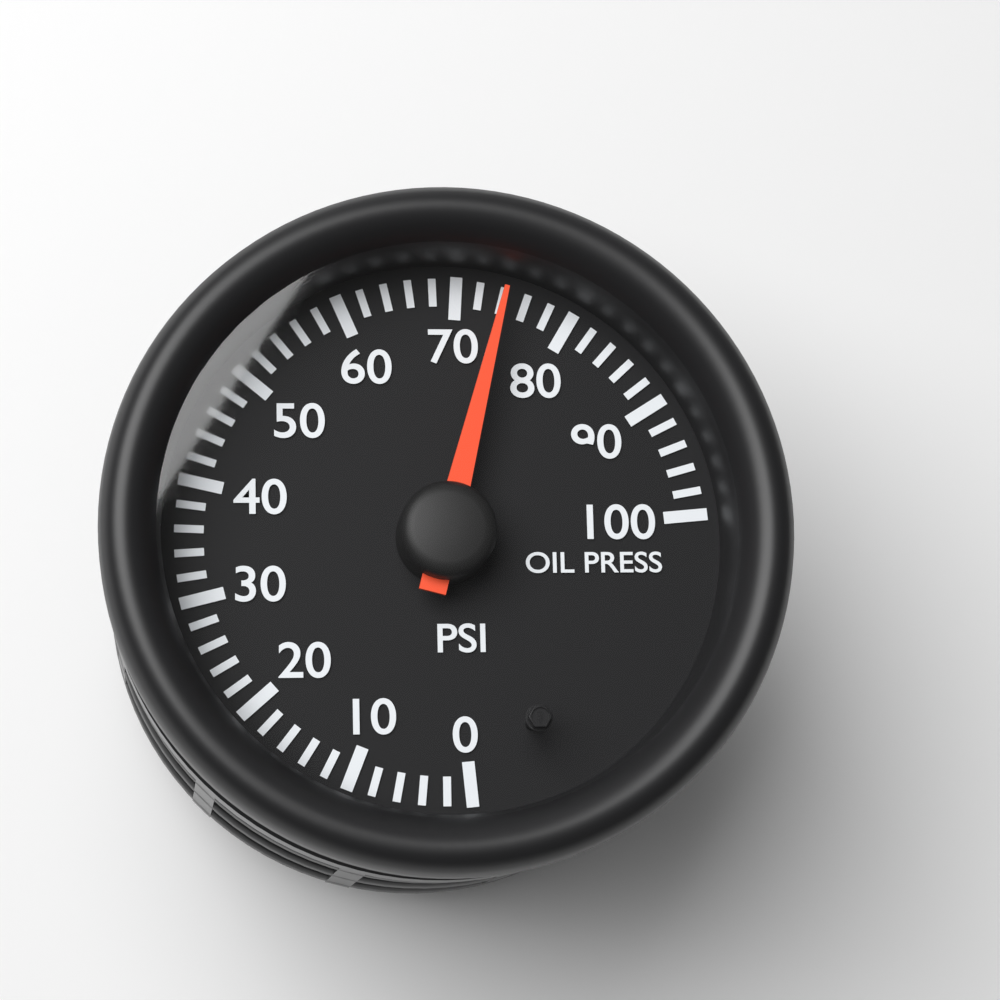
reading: 74 psi
